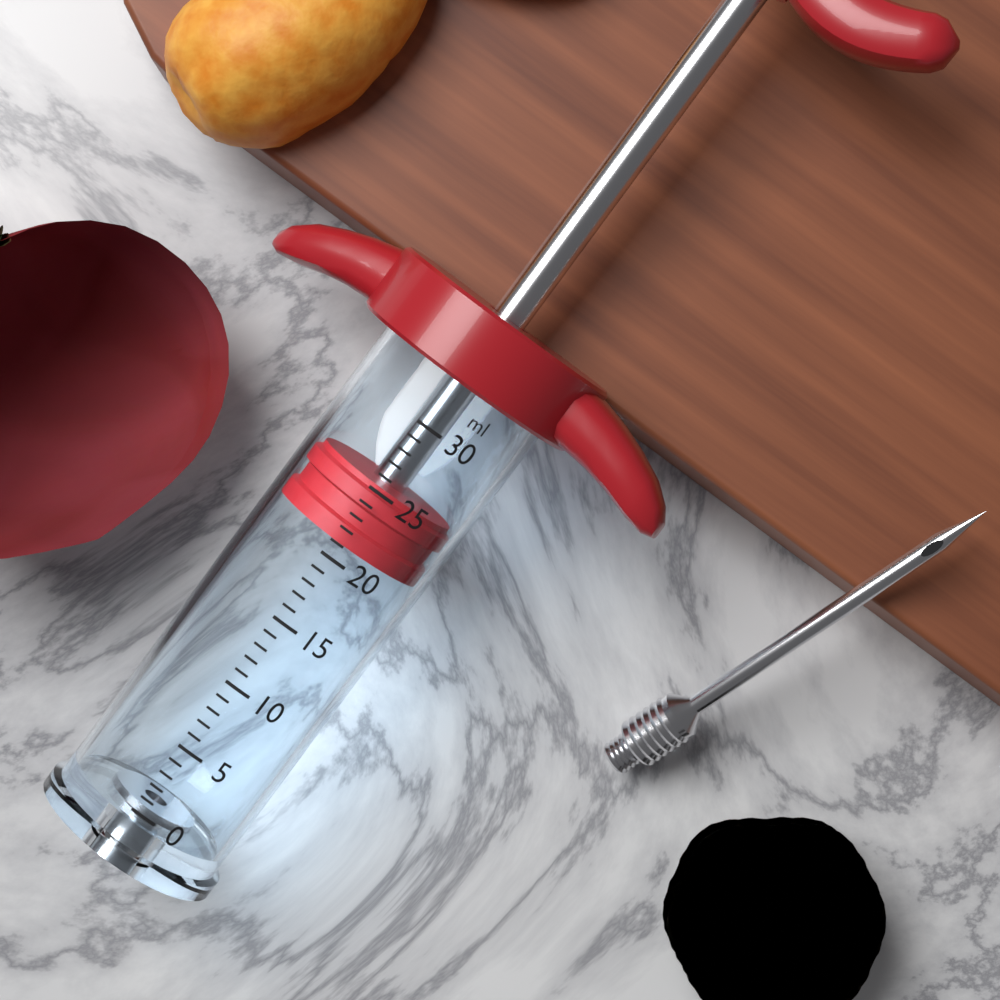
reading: 21 ml
